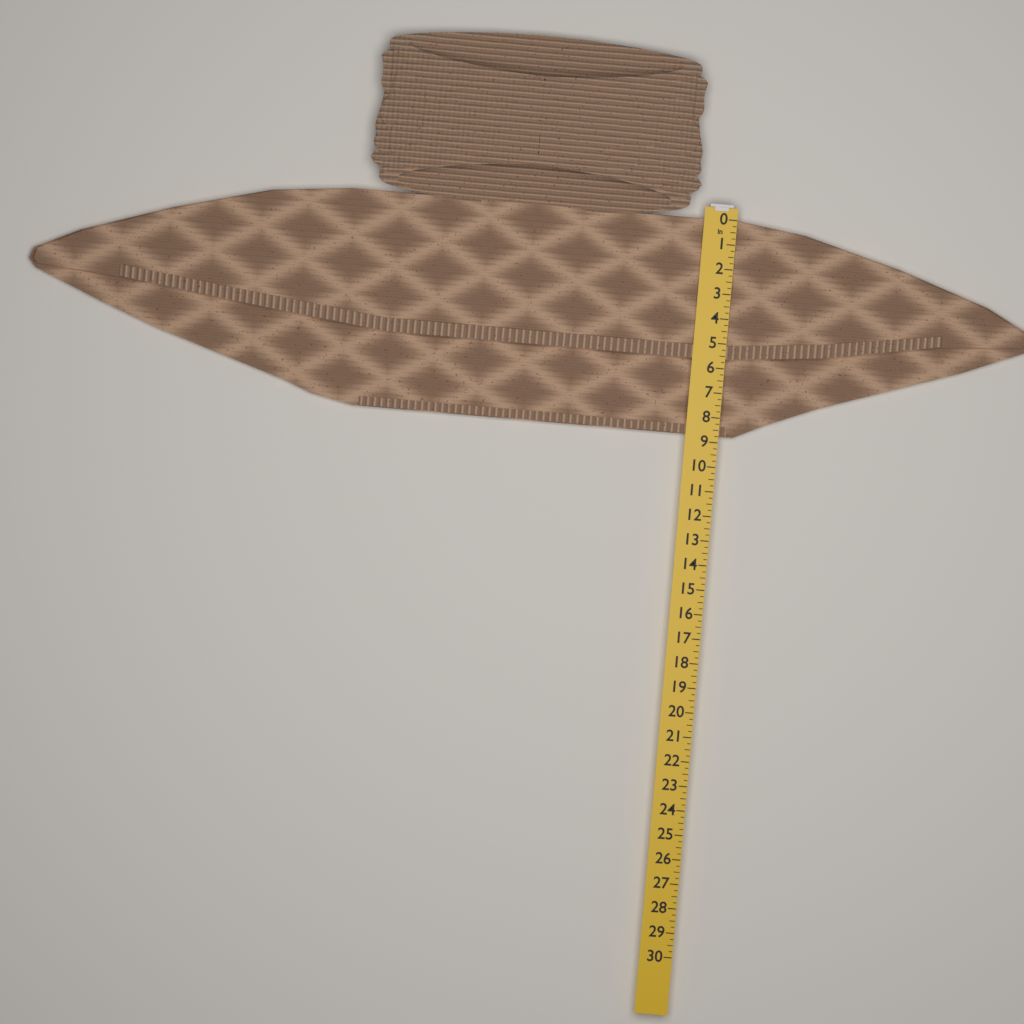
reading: 8.75 in
